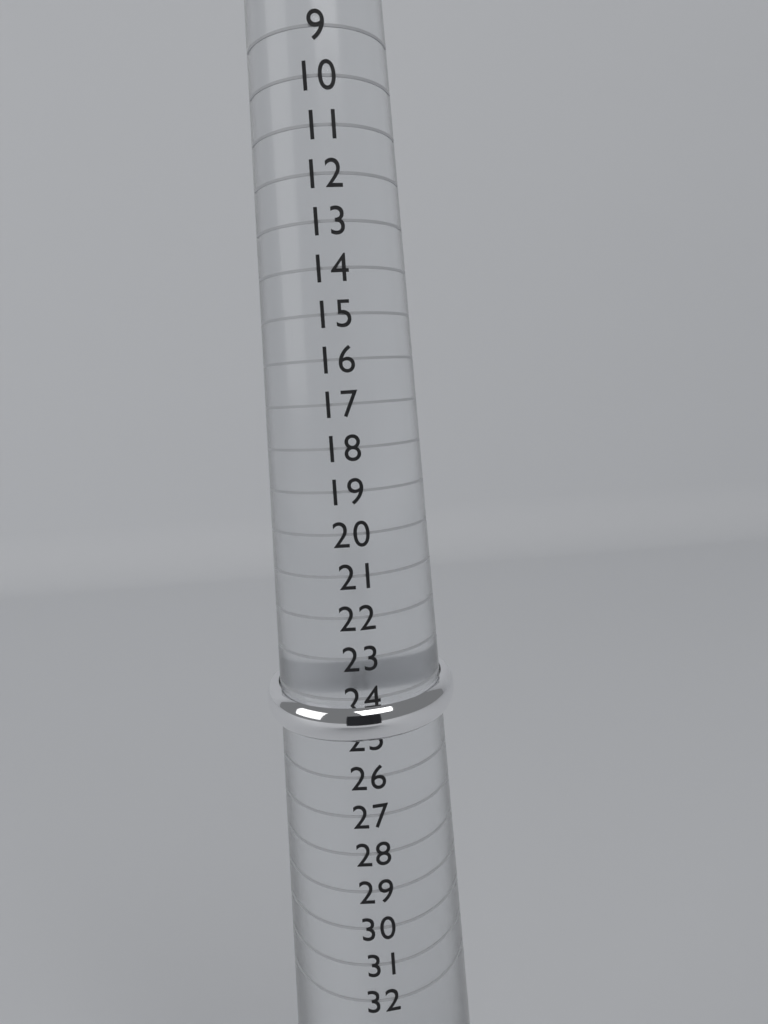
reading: 25 (no unit)
